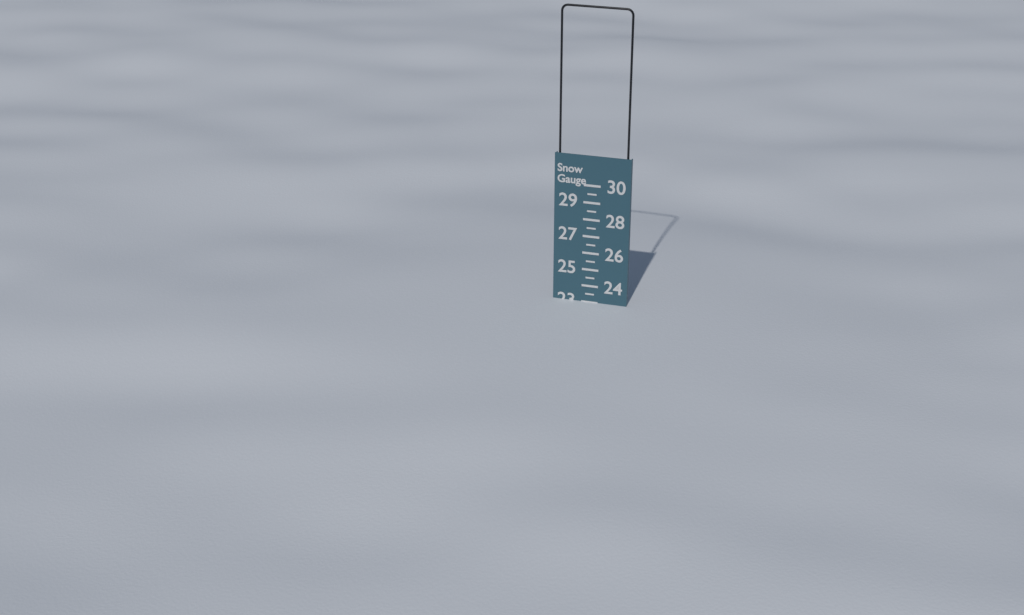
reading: 23.0 (no unit)
